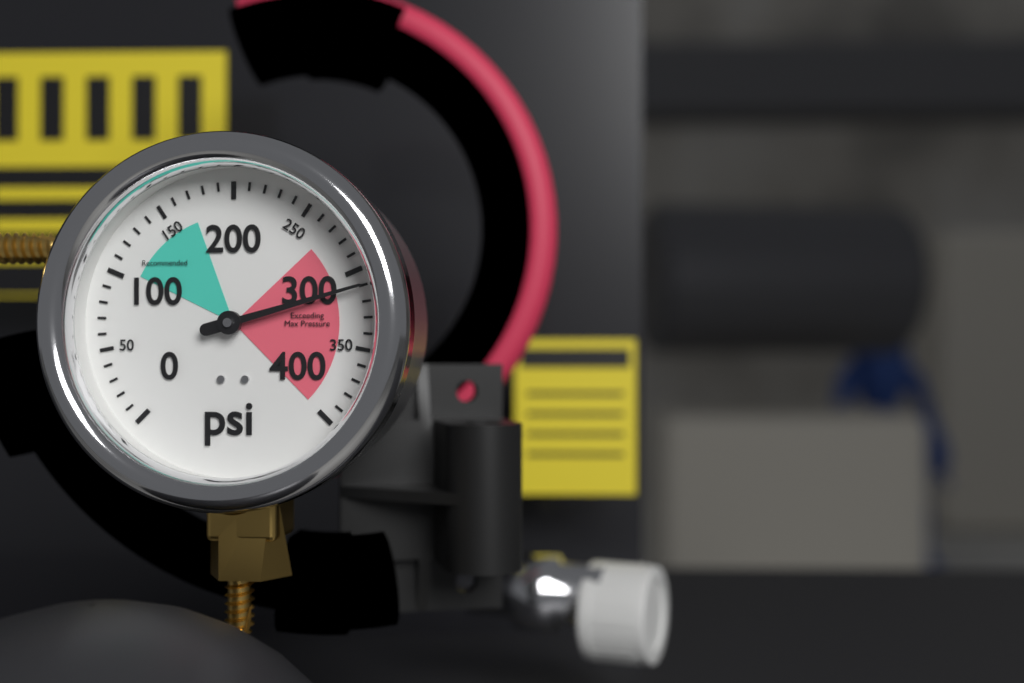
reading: 310 psi
